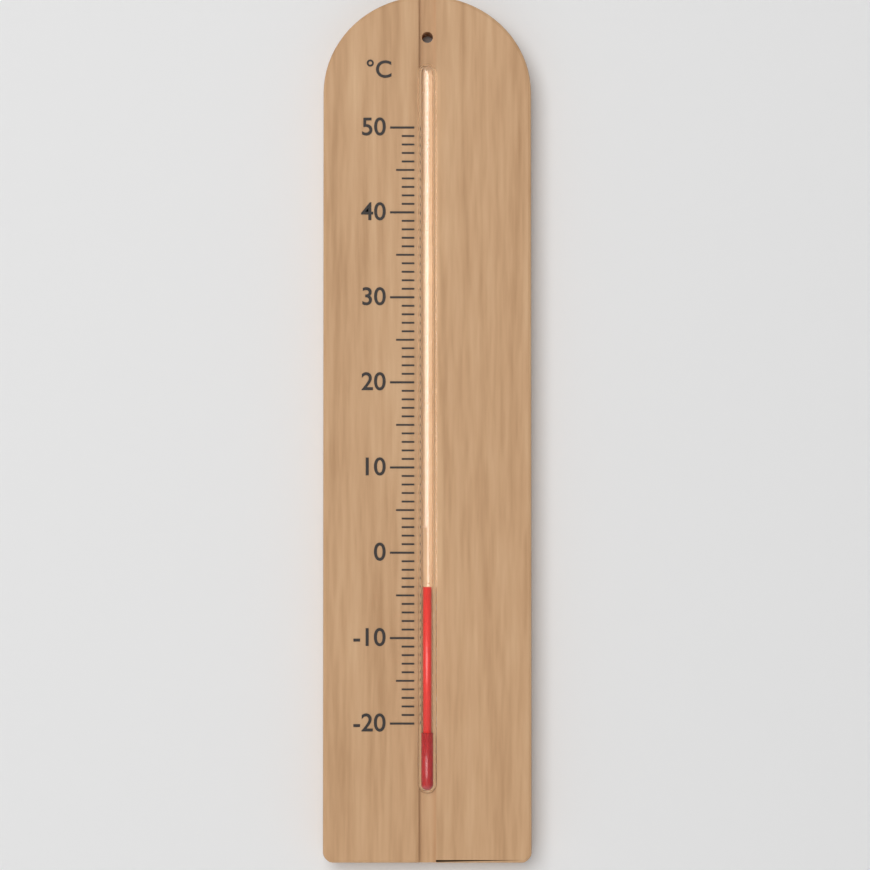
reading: -4 °C
